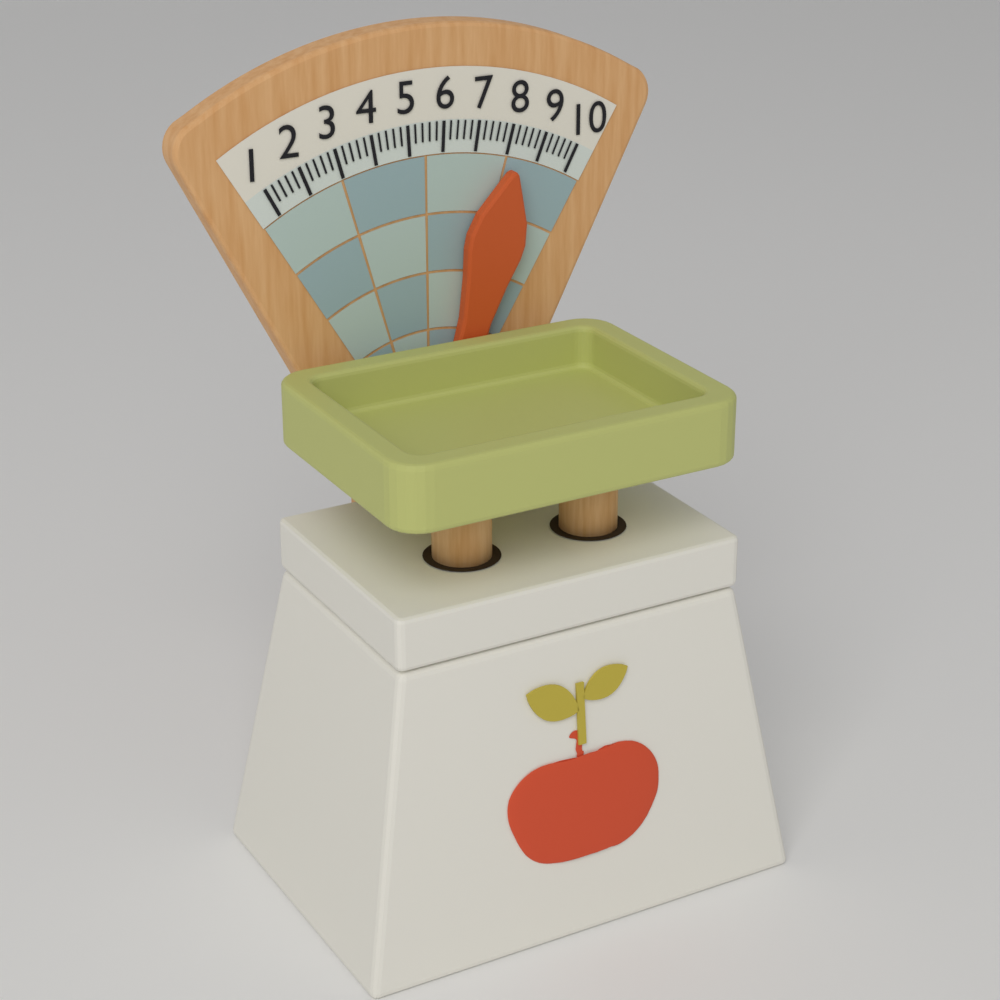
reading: 8.2 (no unit)
